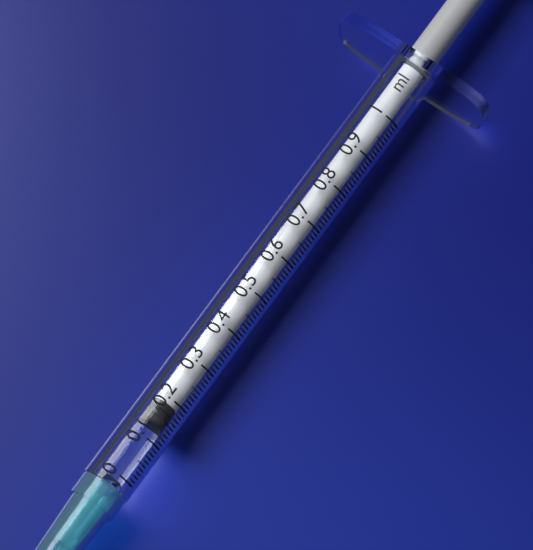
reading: 0.14 ml
